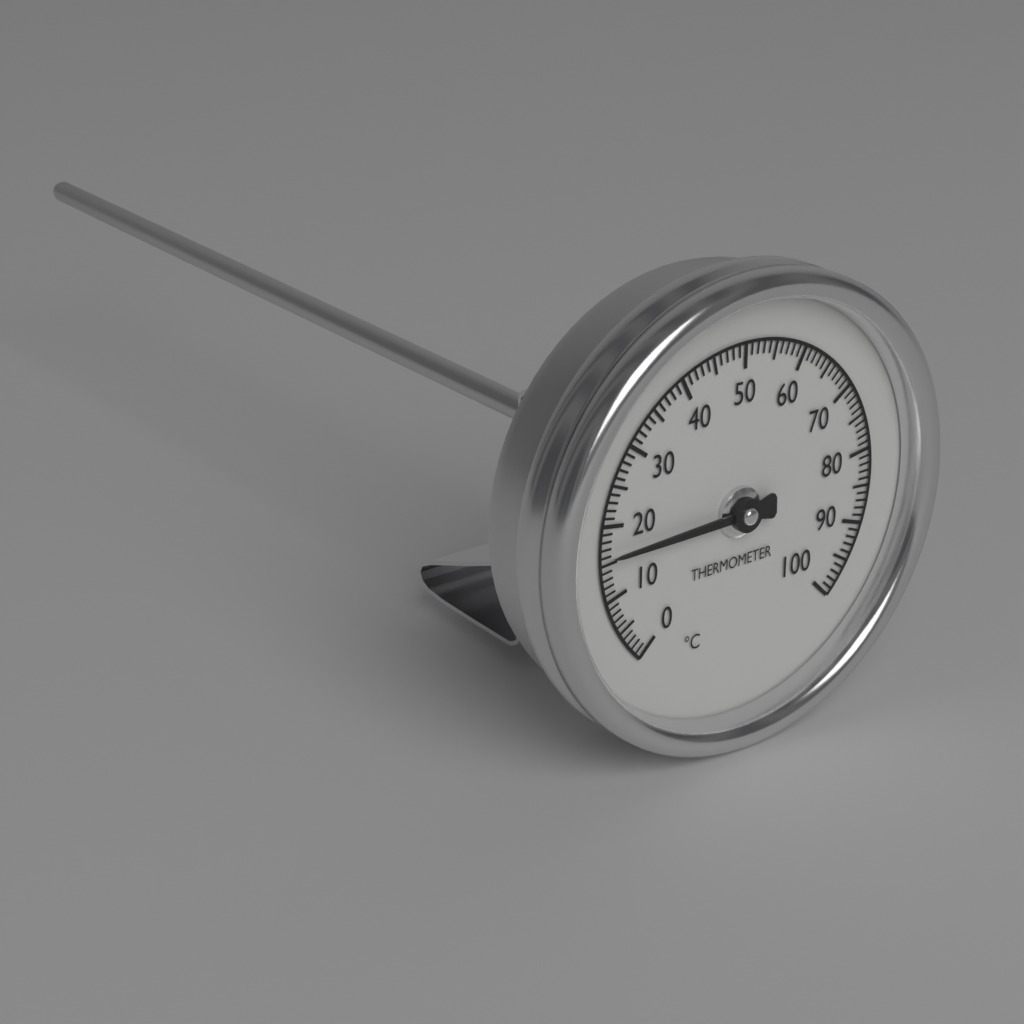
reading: 16 °C
